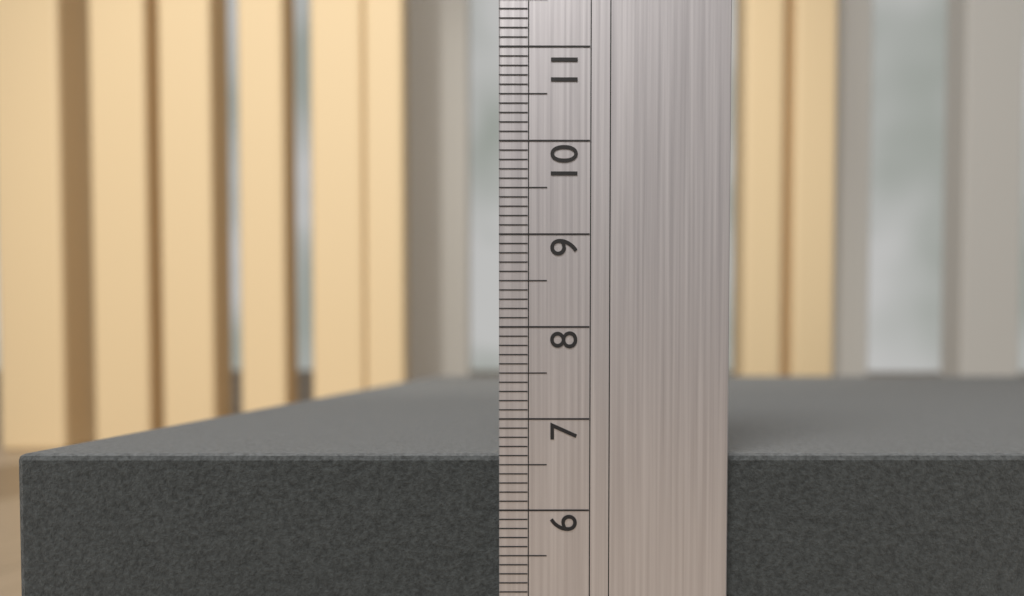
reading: 6.6 (no unit)
